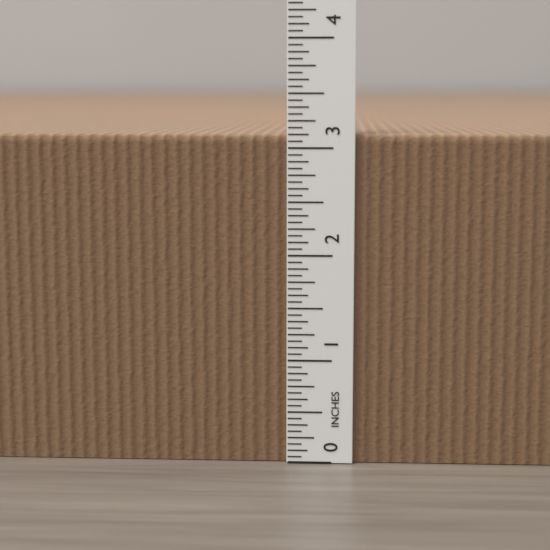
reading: 3.1250 in
